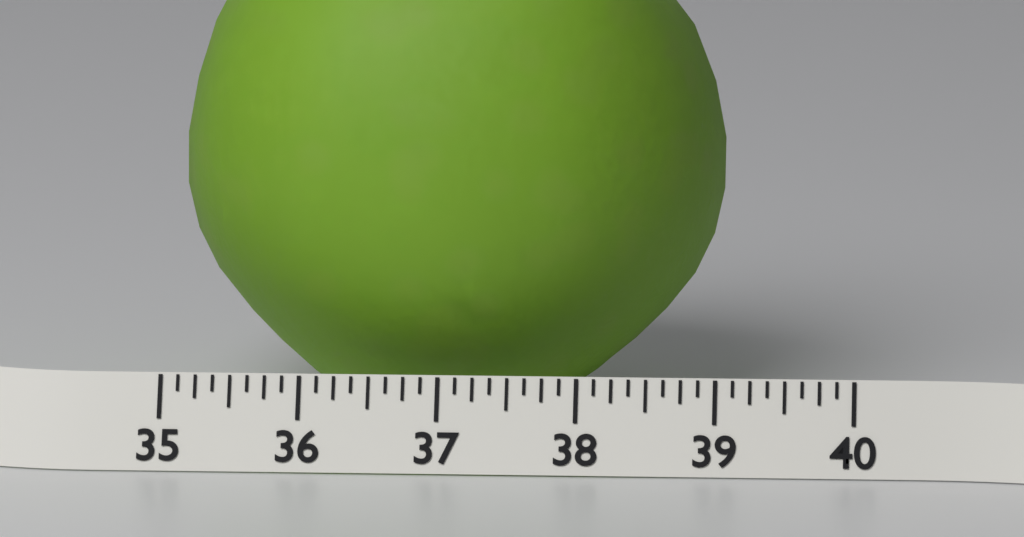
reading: 39.000 (no unit)
